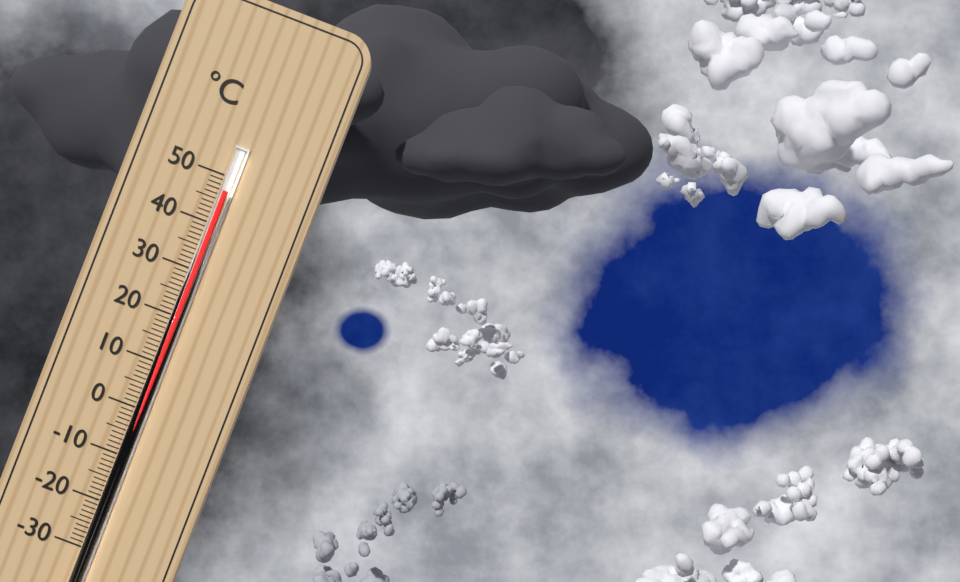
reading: 47 °C
